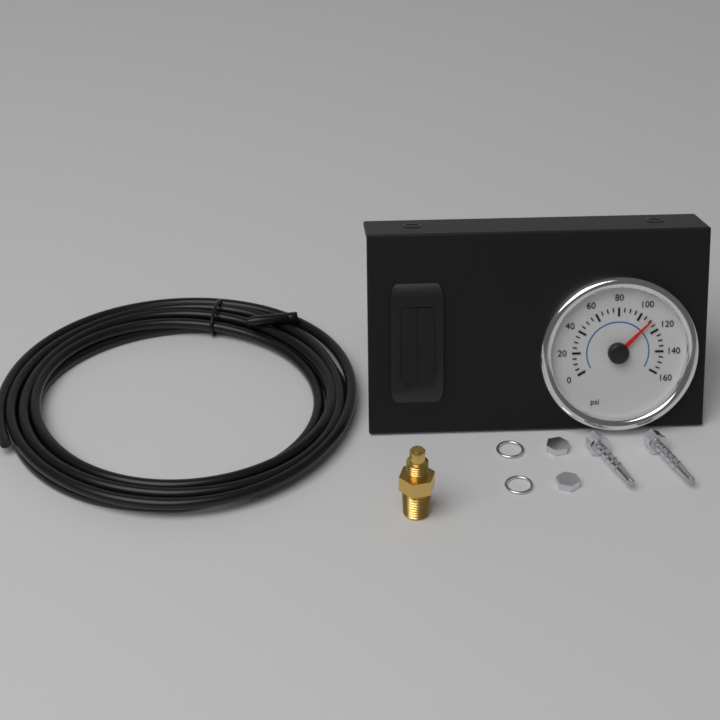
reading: 110 psi
